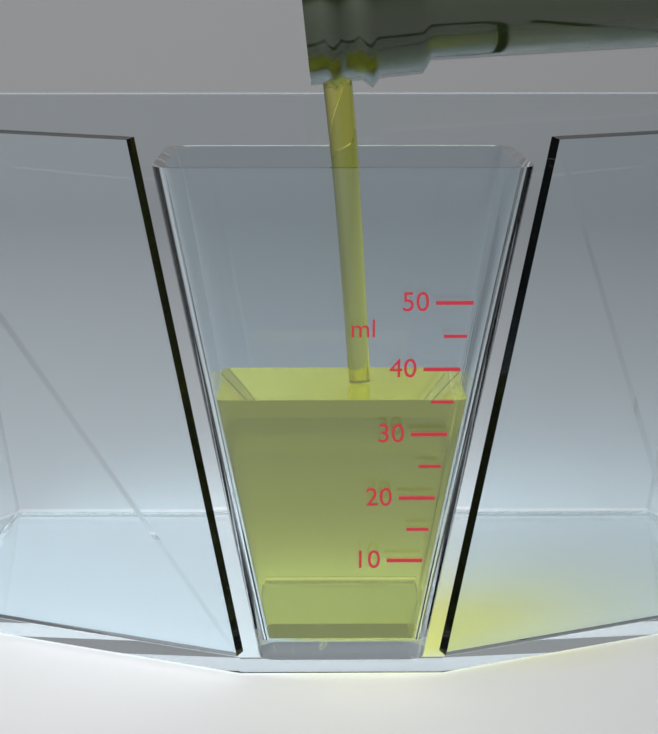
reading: 35 ml
